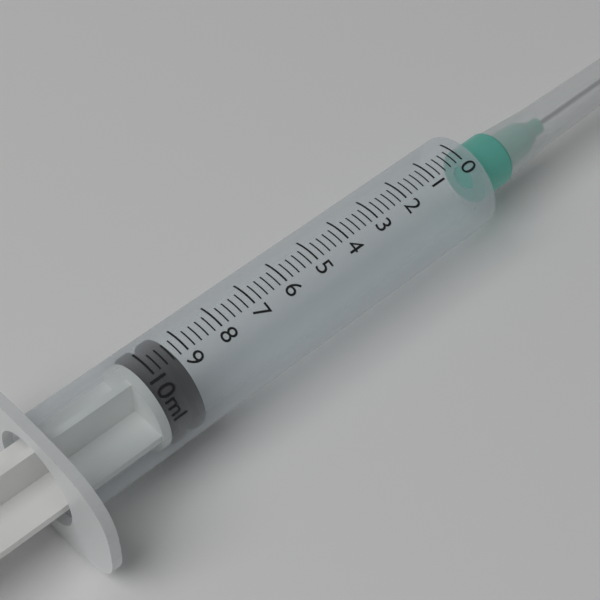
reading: 9.2 ml
